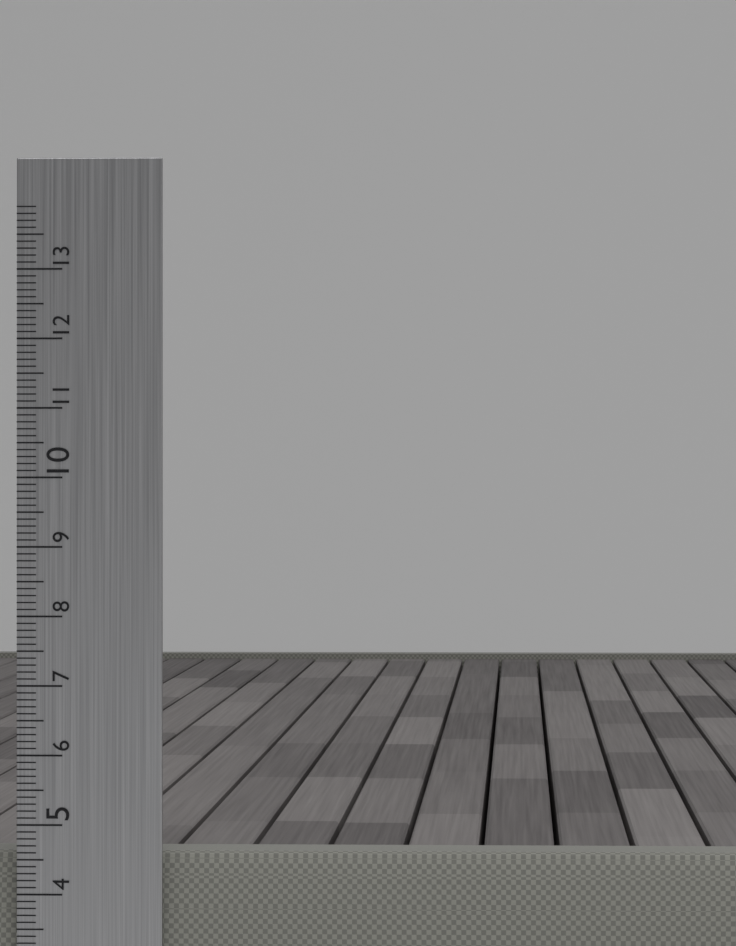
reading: 4.6 cm
